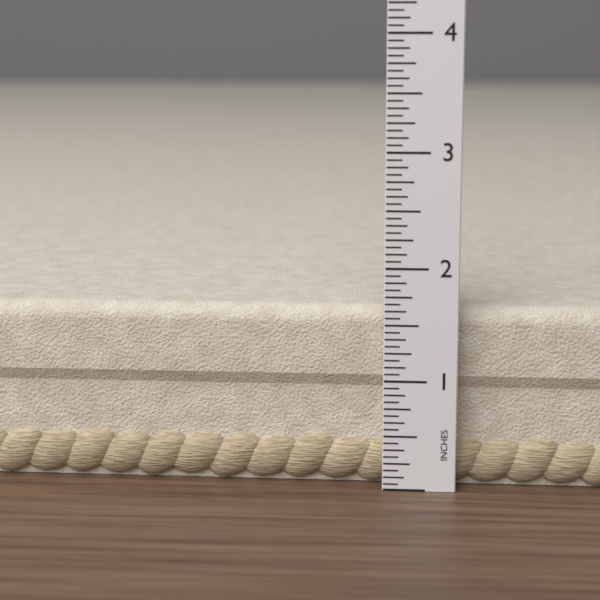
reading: 1.6250 in
